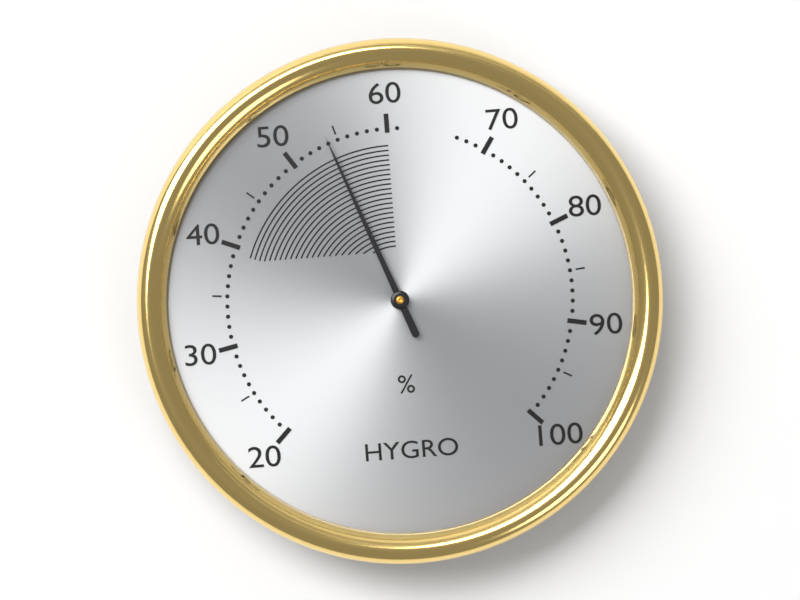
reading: 54 %
